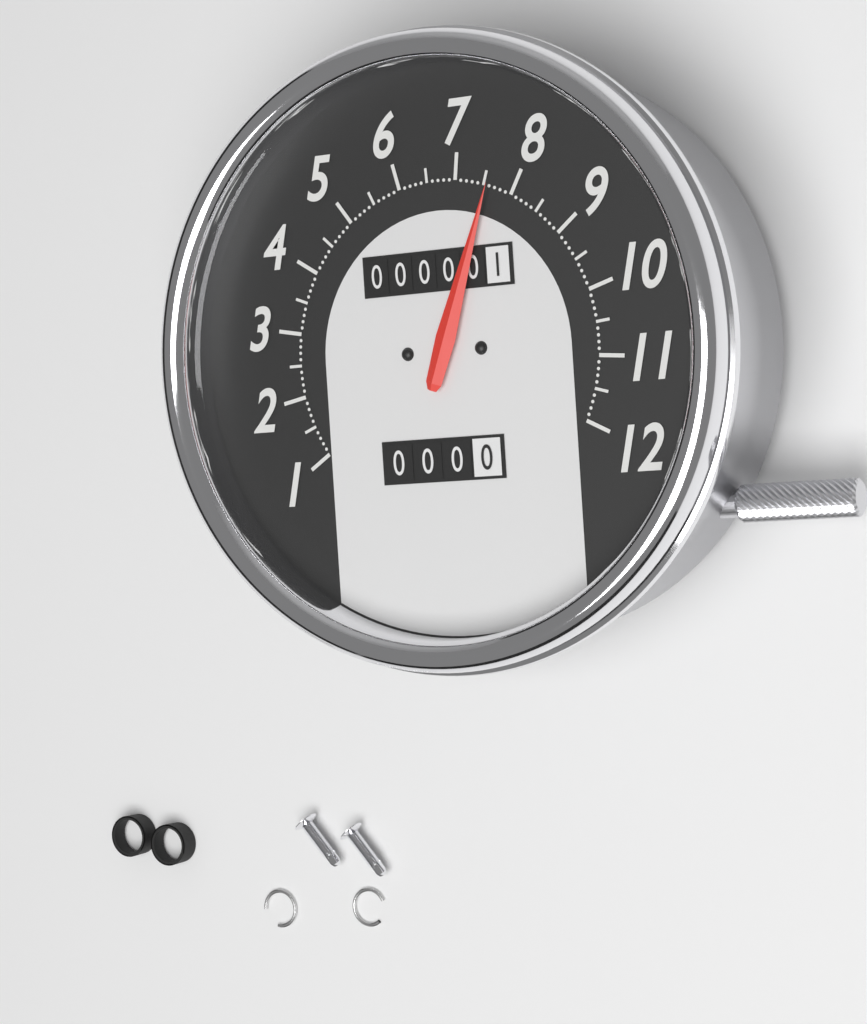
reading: 7.6 (no unit)
